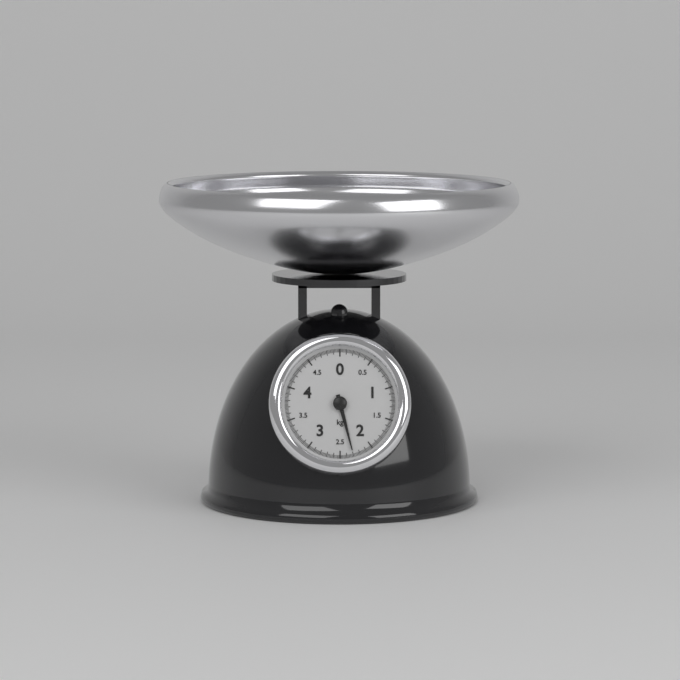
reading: 2.30 kg
